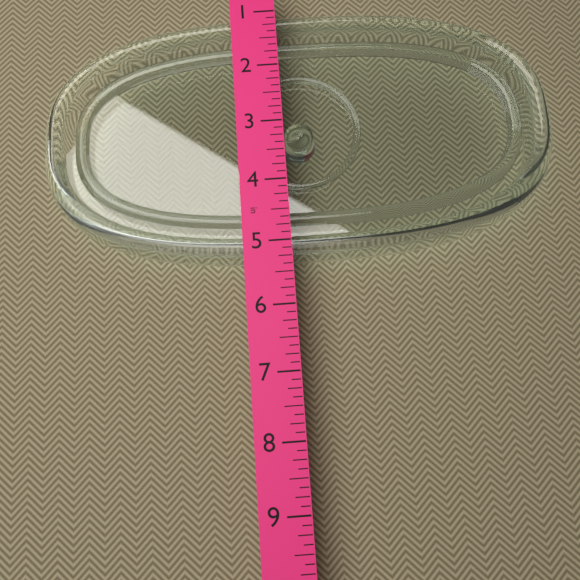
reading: 5.250 in
